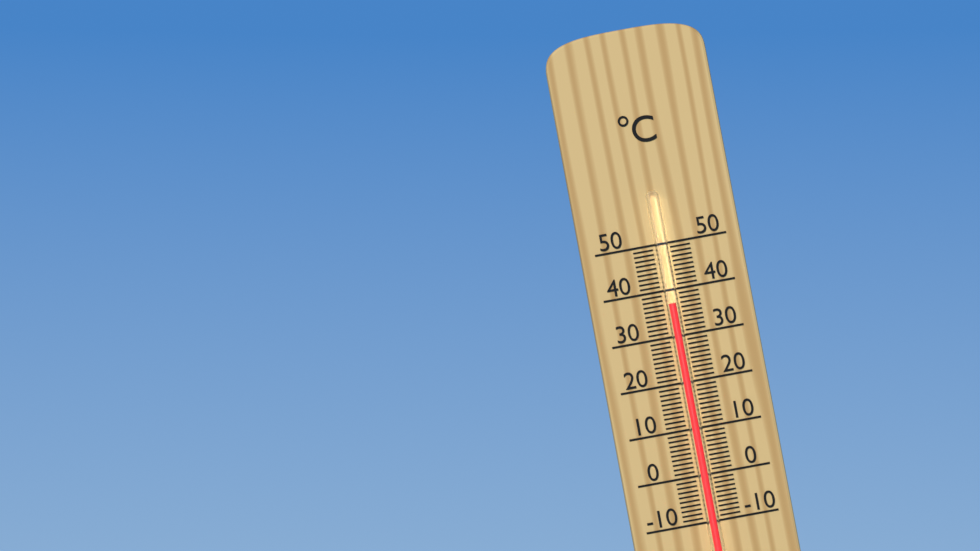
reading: 37 °C
